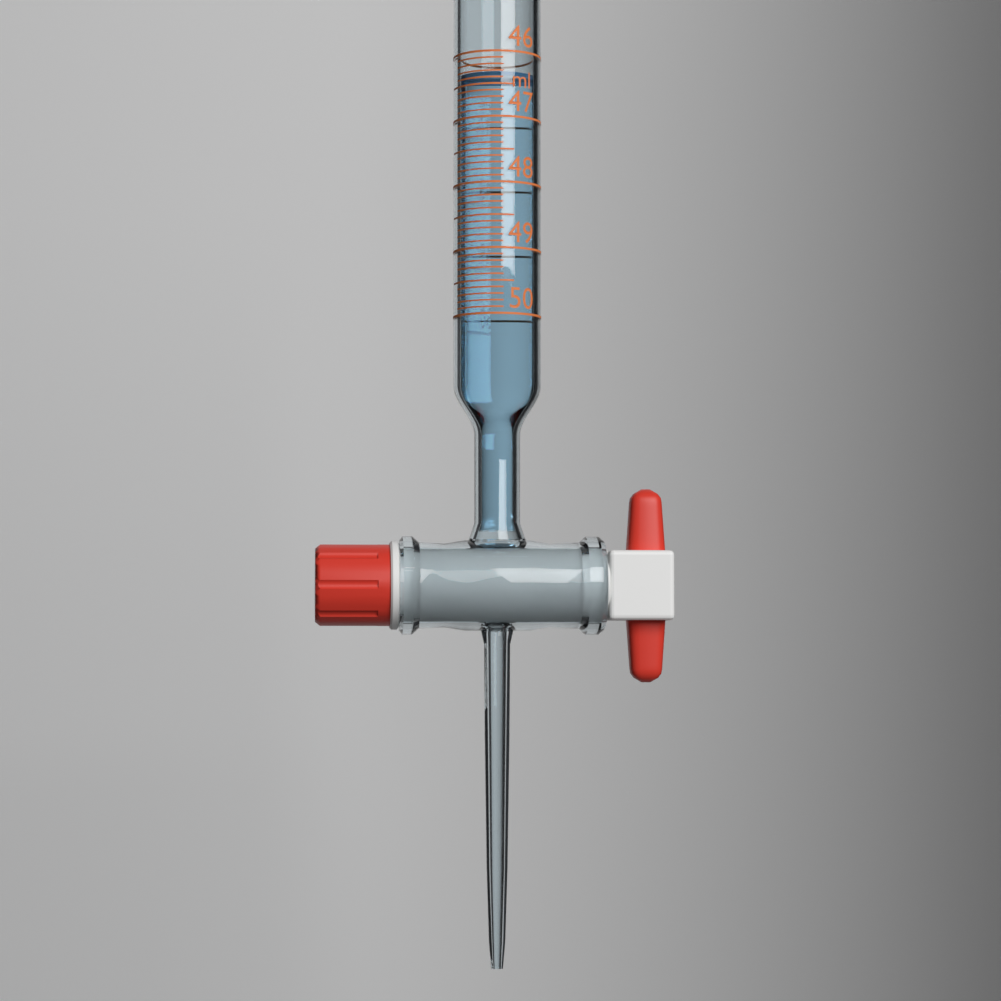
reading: 46.3 ml
